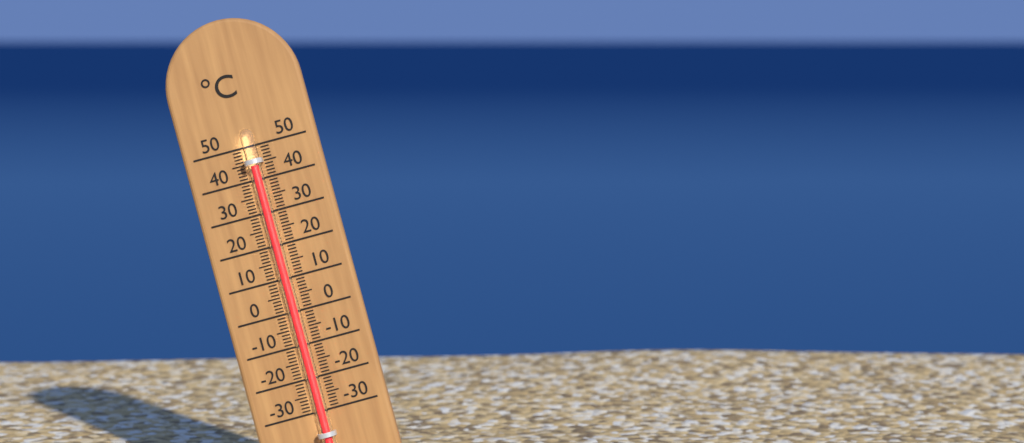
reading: 44 °C
